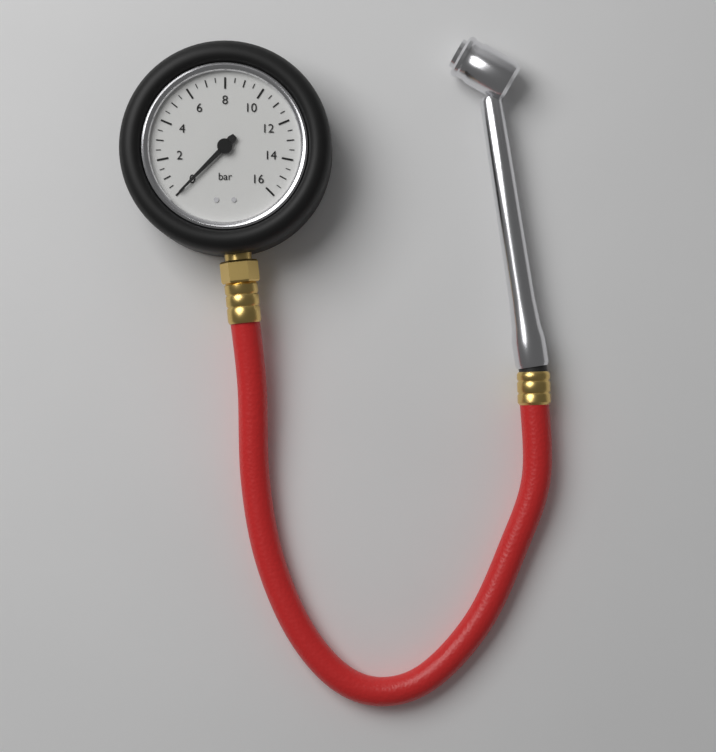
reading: 0.0 bar
